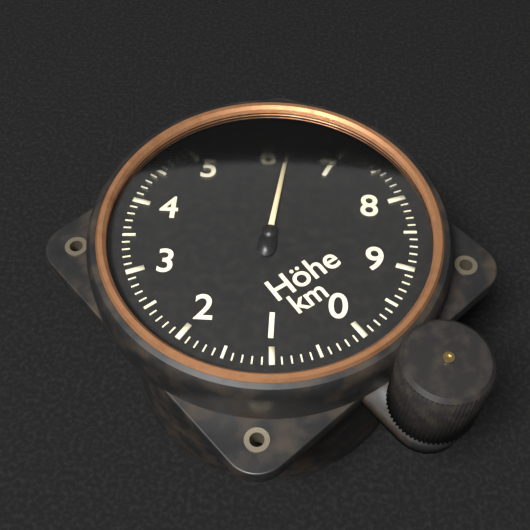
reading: 6.3 km
